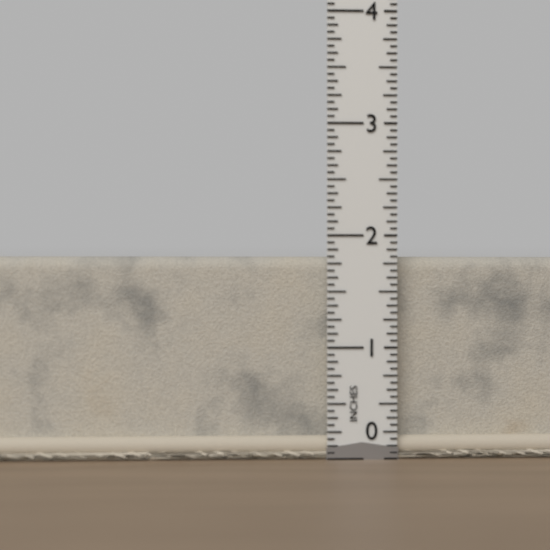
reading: 1.8125 in
